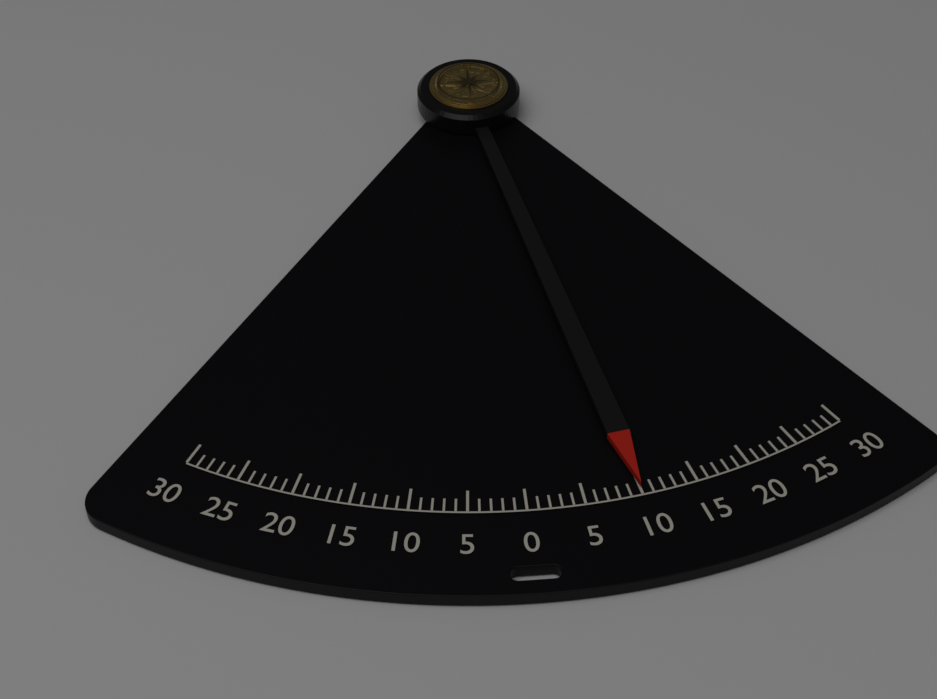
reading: 10 (no unit)
